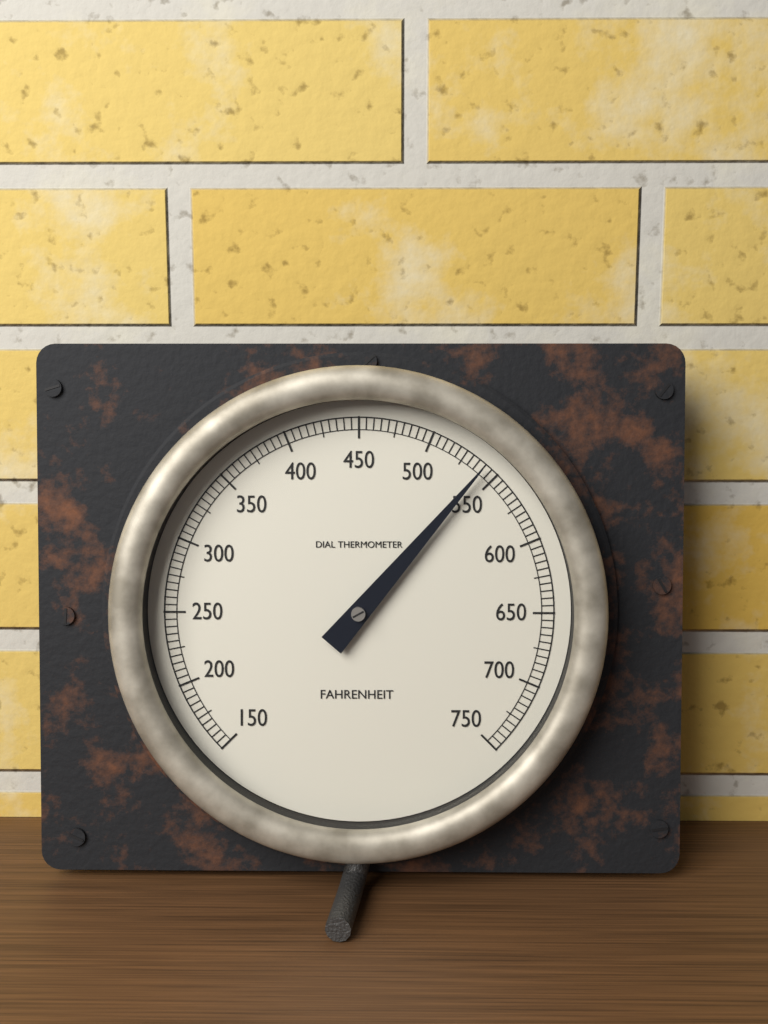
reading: 540 °F
